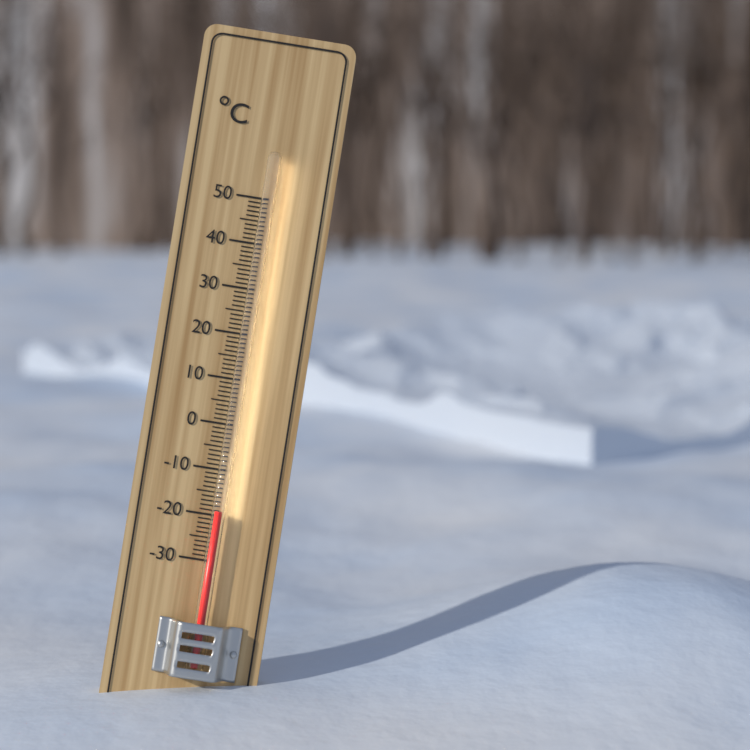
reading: -19 °C
